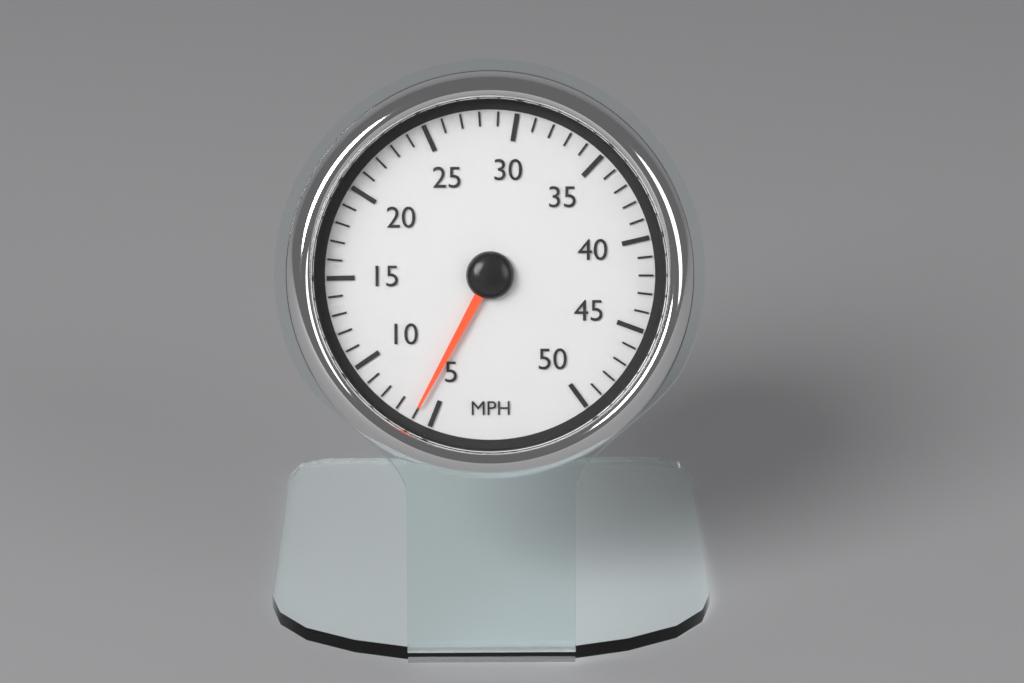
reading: 6 MPH
